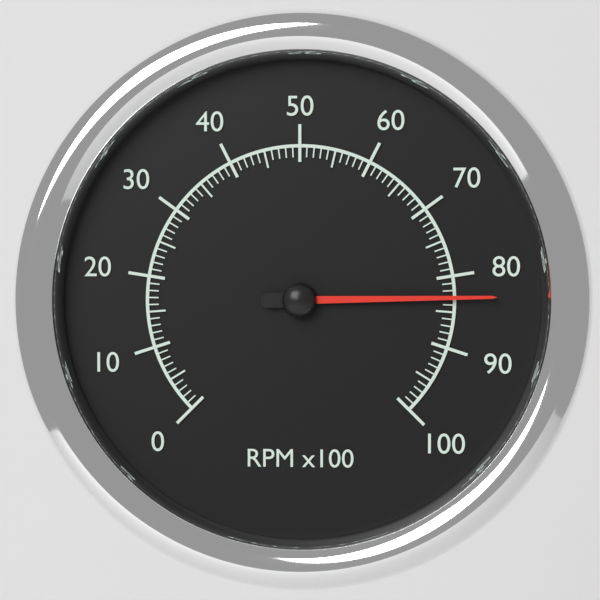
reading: 83 RPM x100
